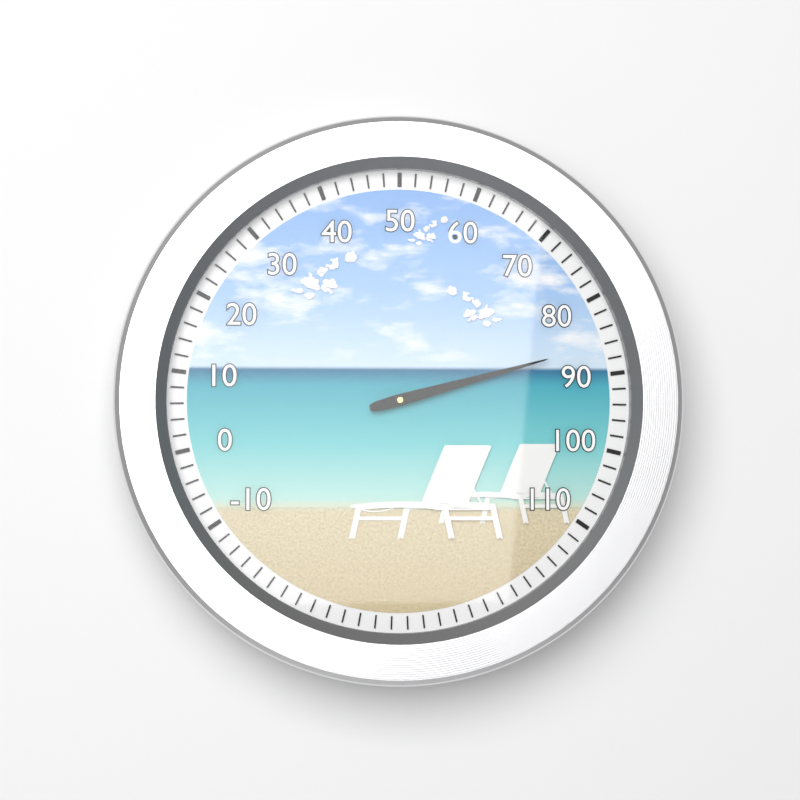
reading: 86 (no unit)
